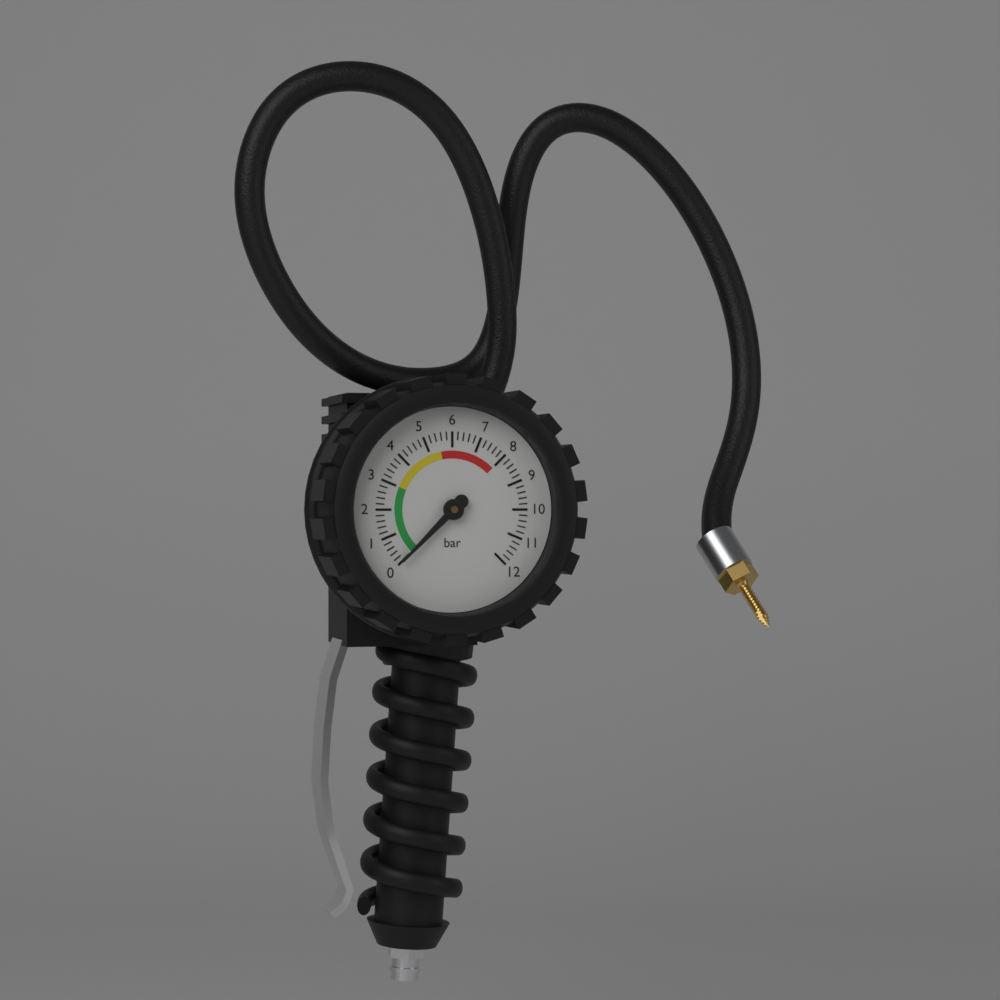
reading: 0.0 bar
